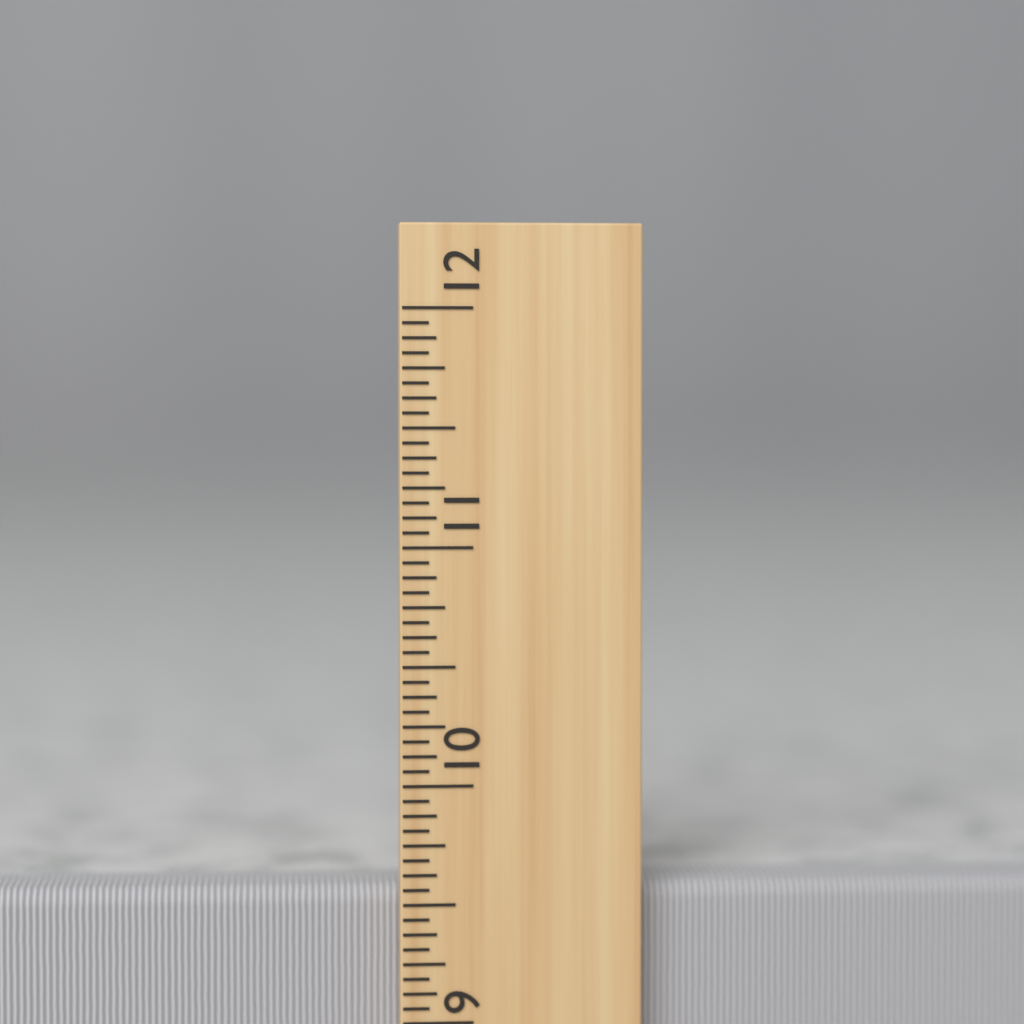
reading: 9.5625 inch
